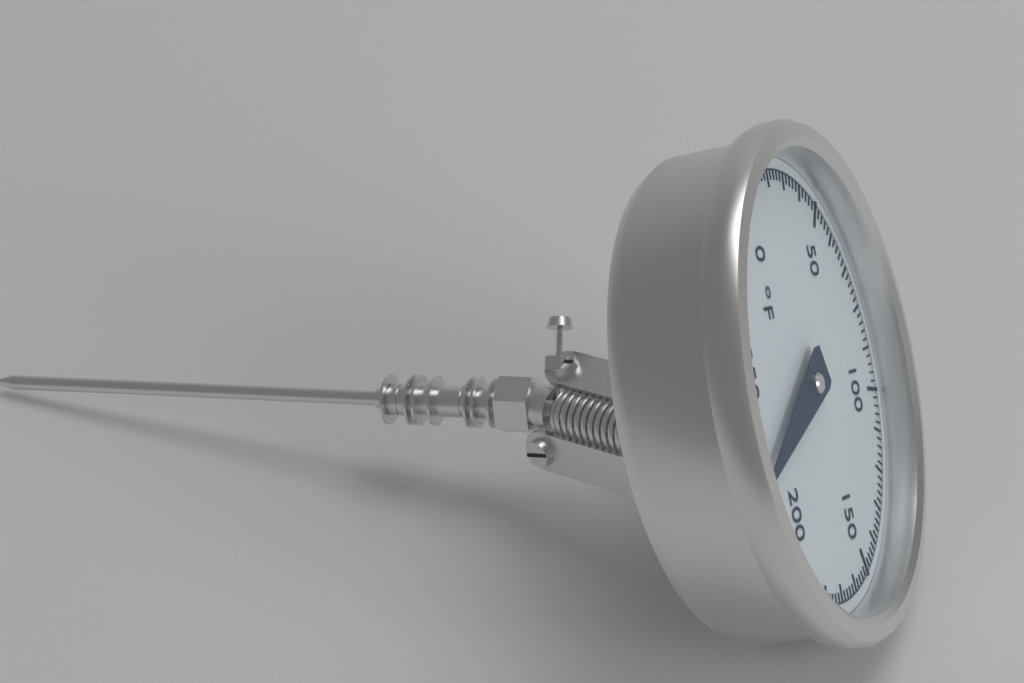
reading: 222 °F
